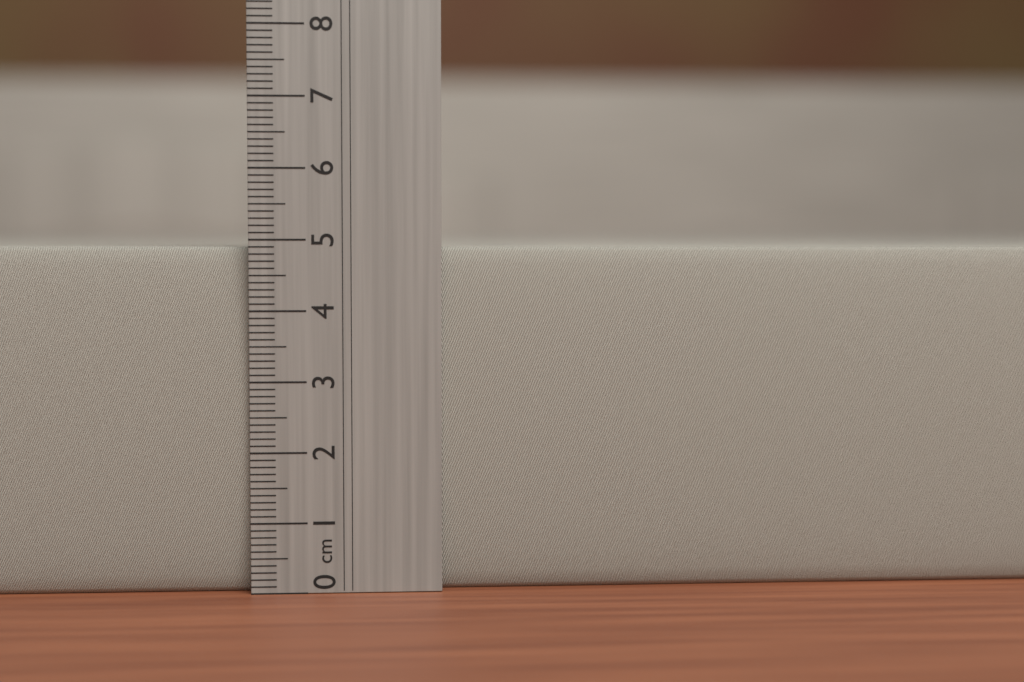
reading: 4.9 cm
